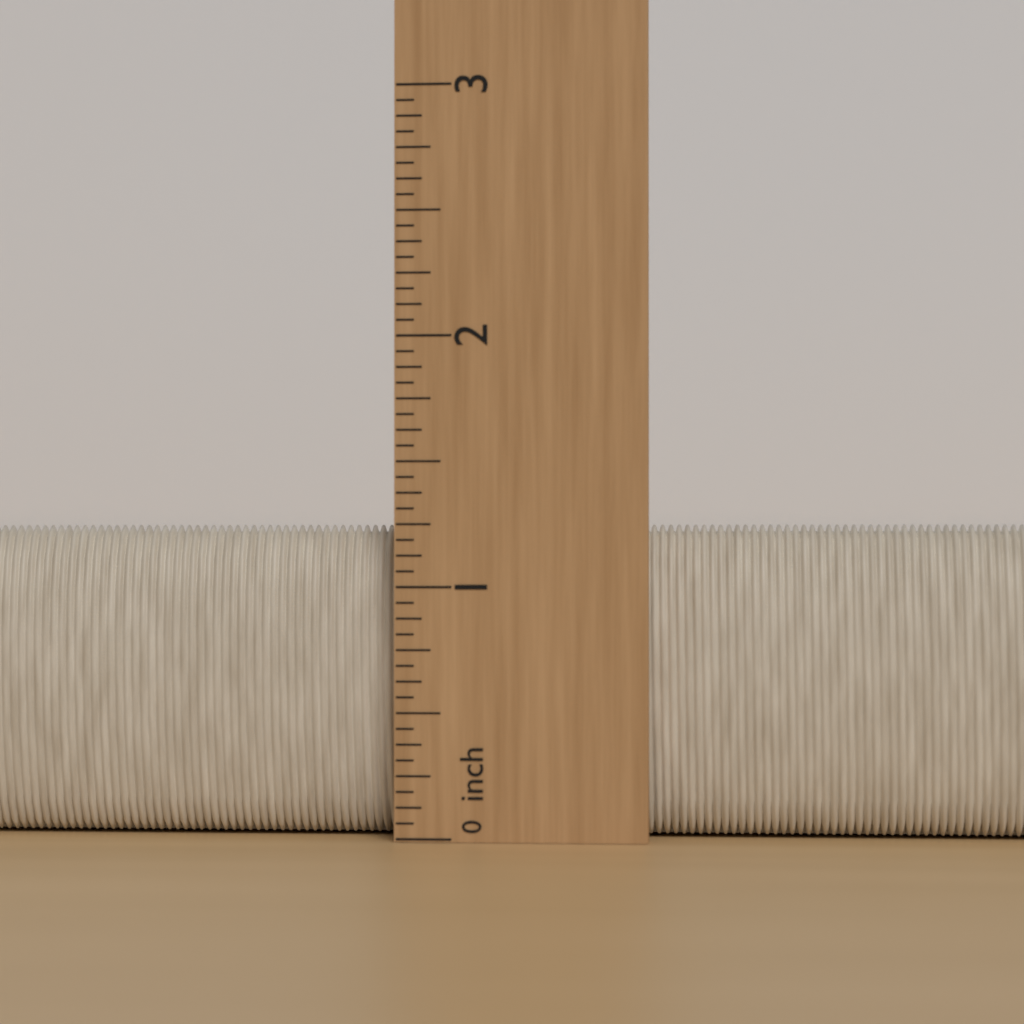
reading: 1.2500 inch
